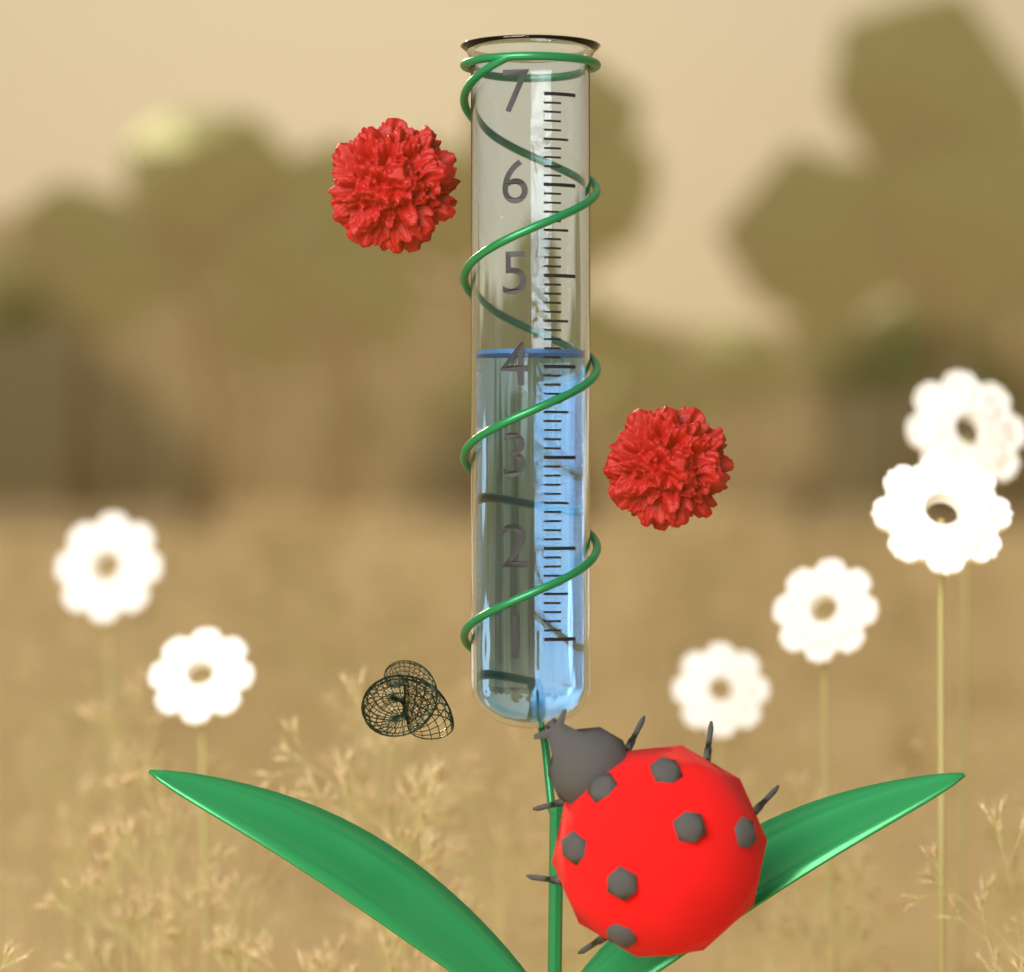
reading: 4.2 (no unit)
